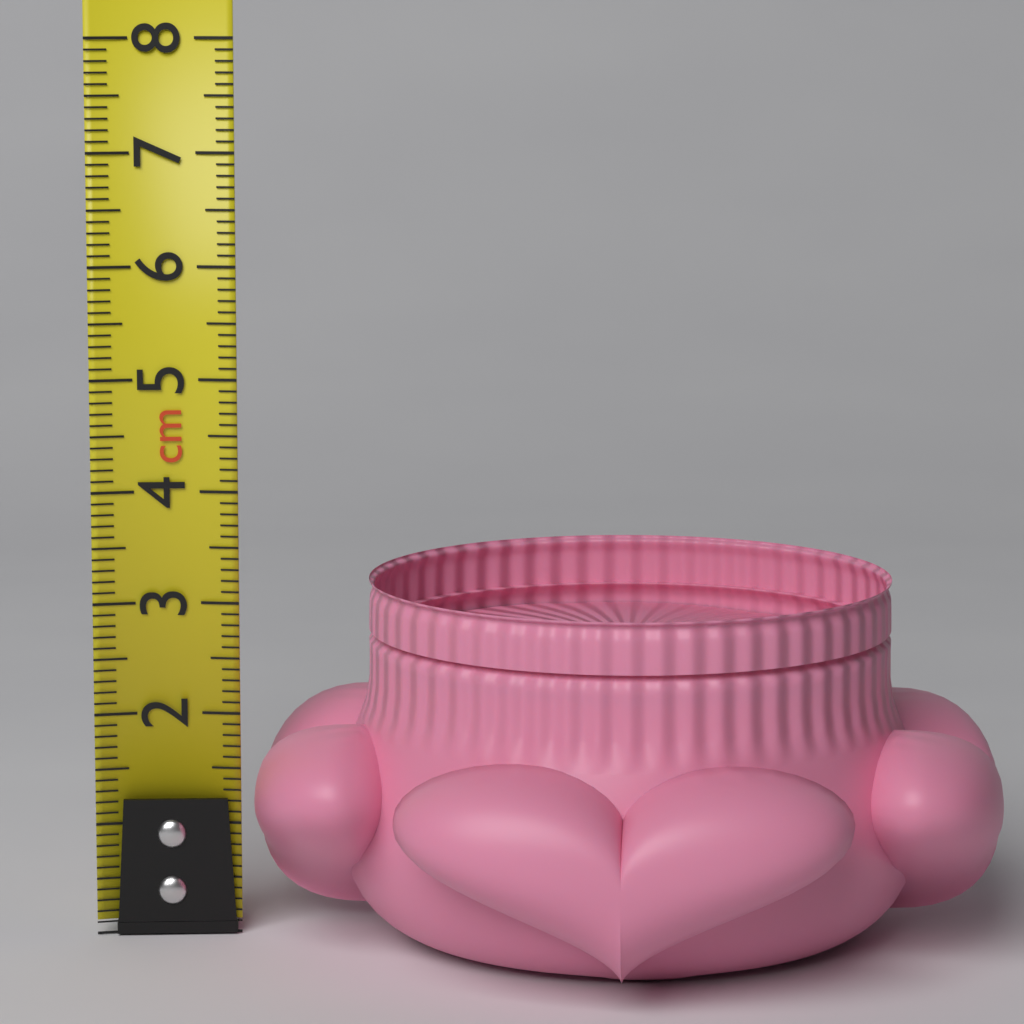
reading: 3.2 cm
